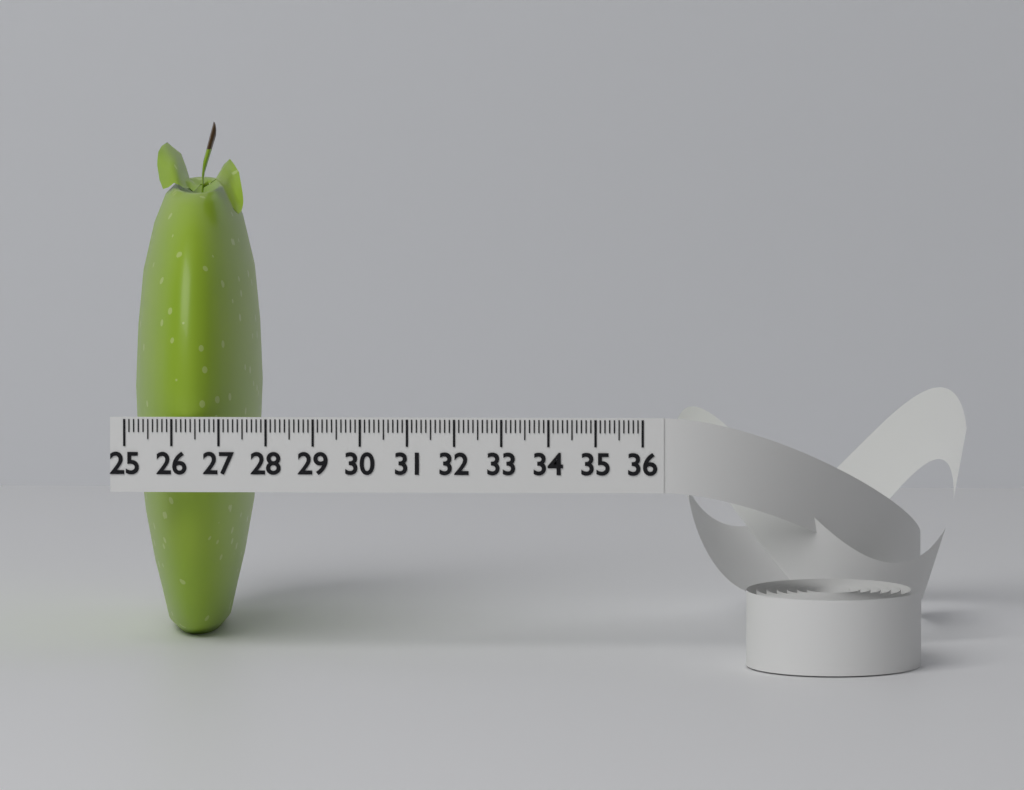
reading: 27.7 (no unit)
